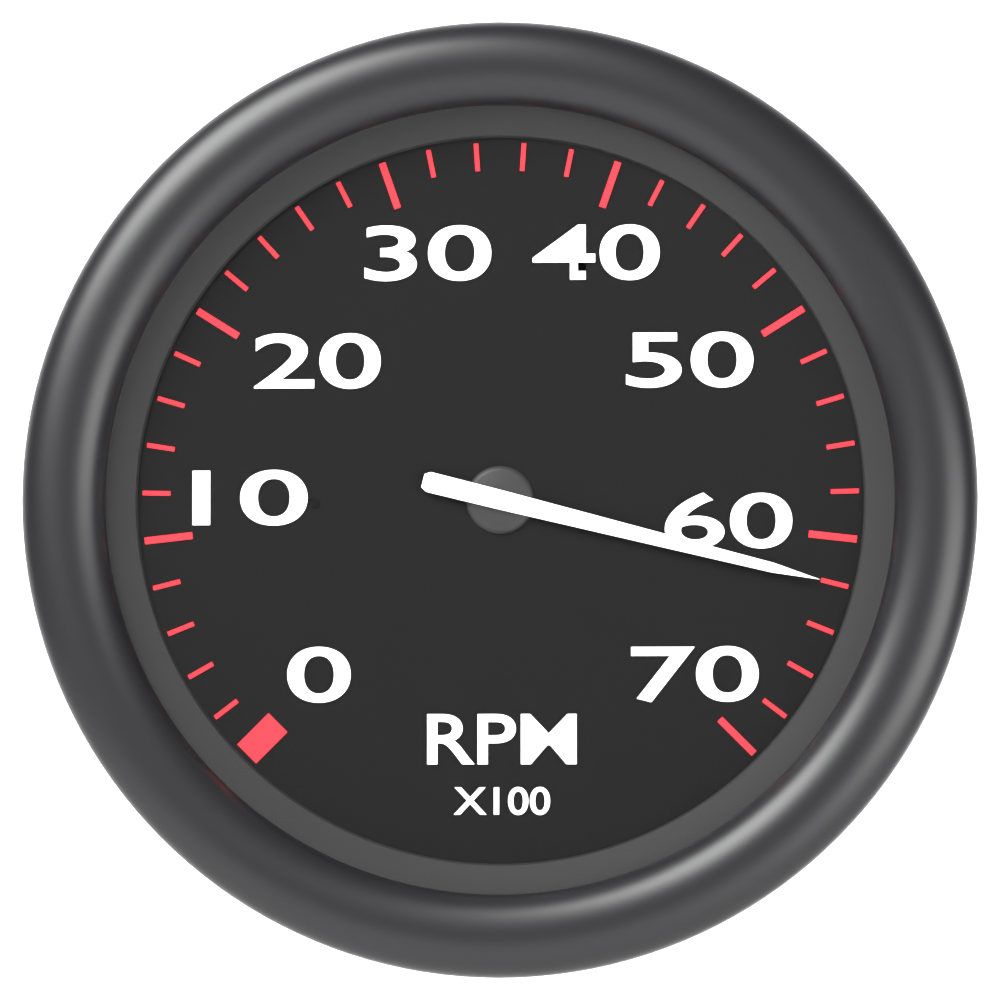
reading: 6200 RPM
